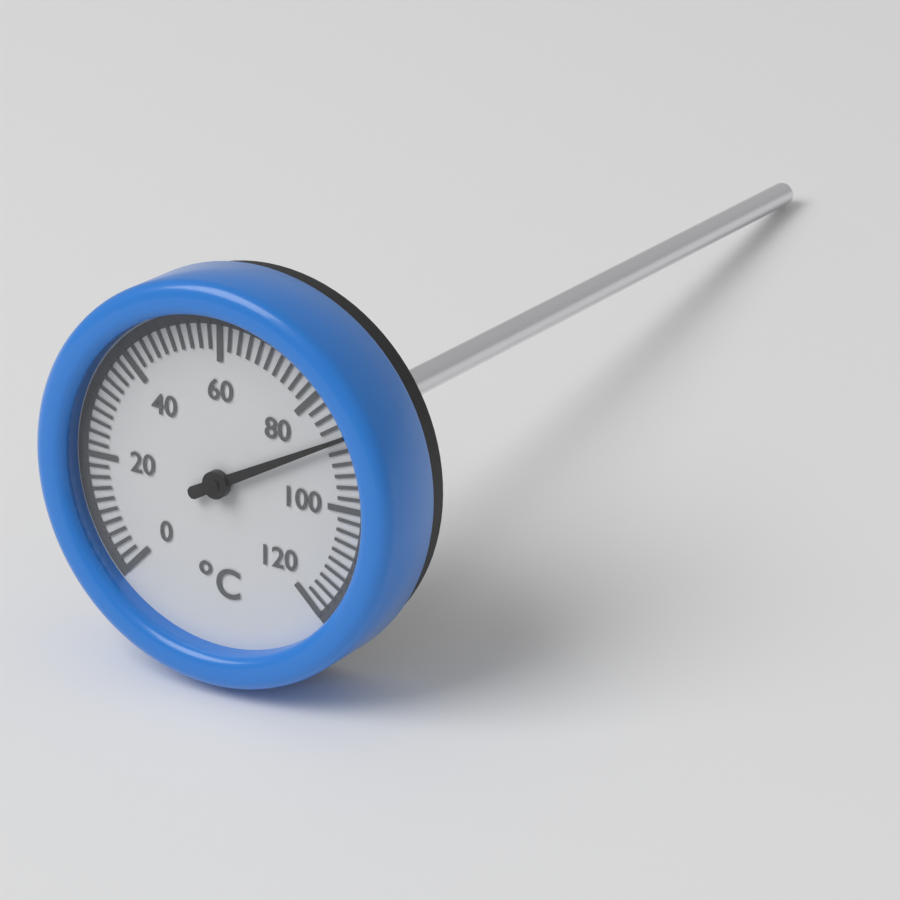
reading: 88 °C
